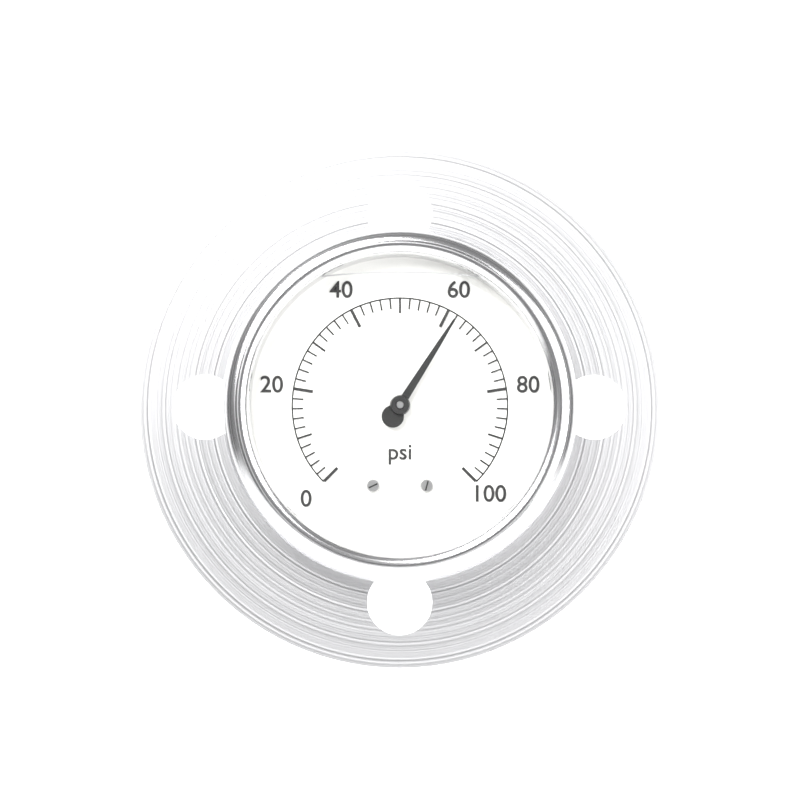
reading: 62 psi
